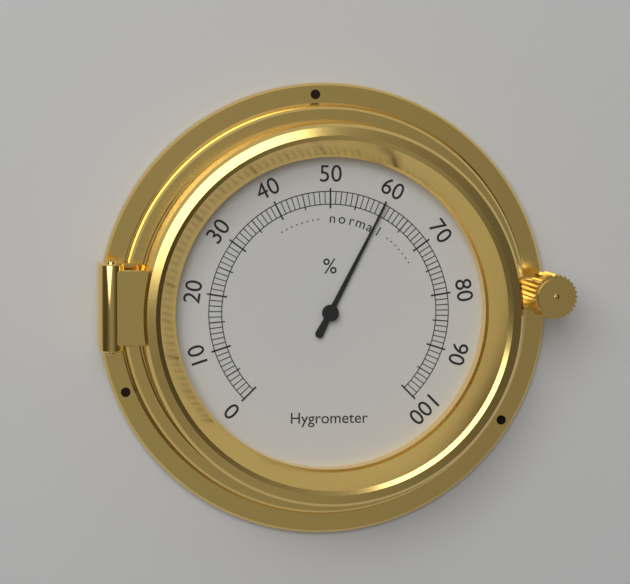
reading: 60 %
